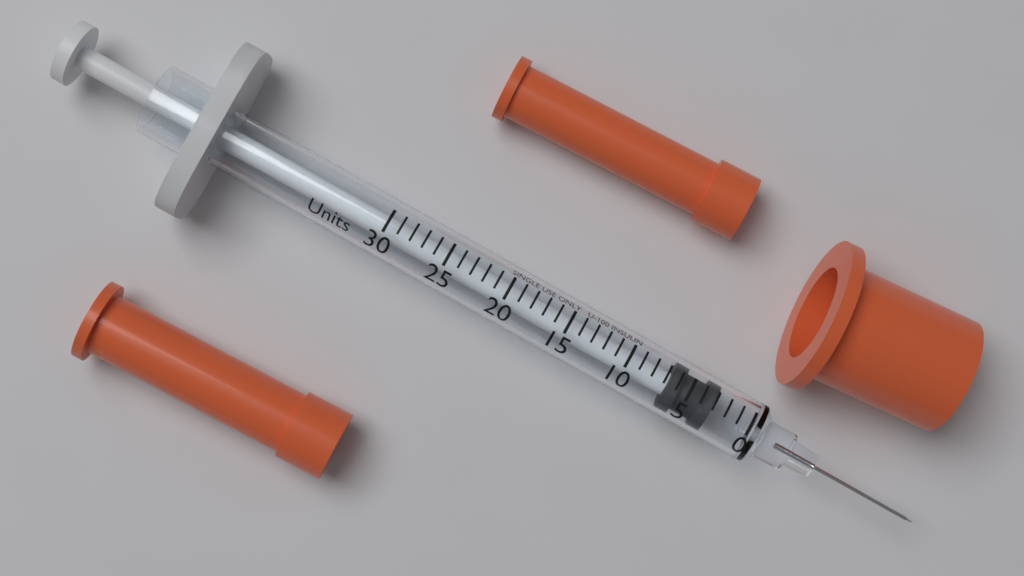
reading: 3 Units
